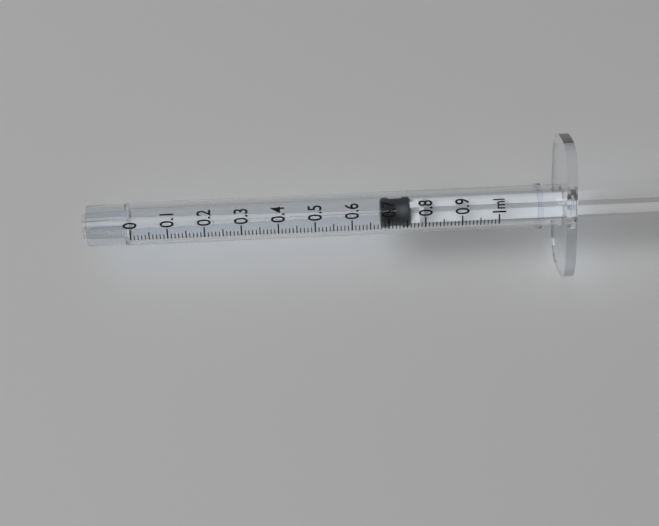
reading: 0.68 ml
